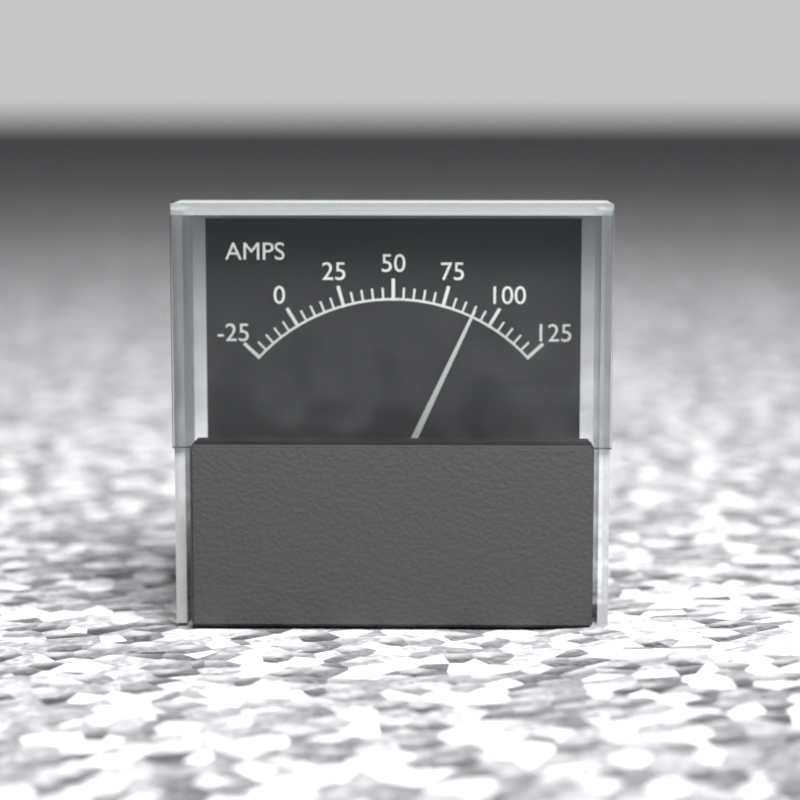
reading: 90 A
